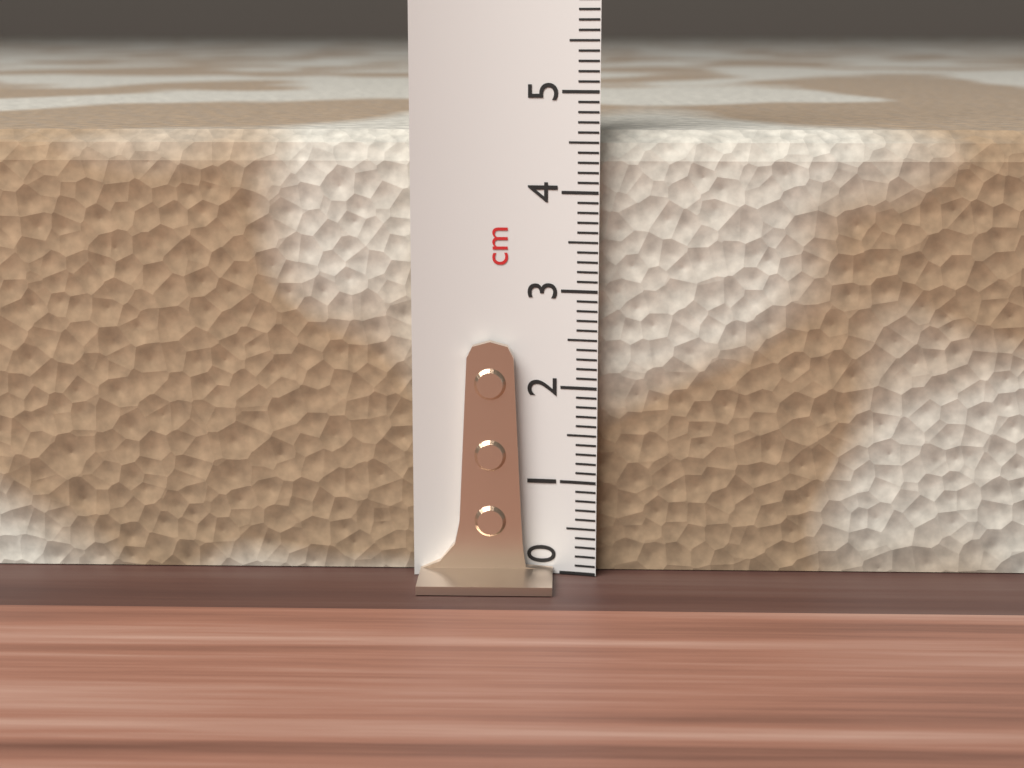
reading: 4.6 cm
